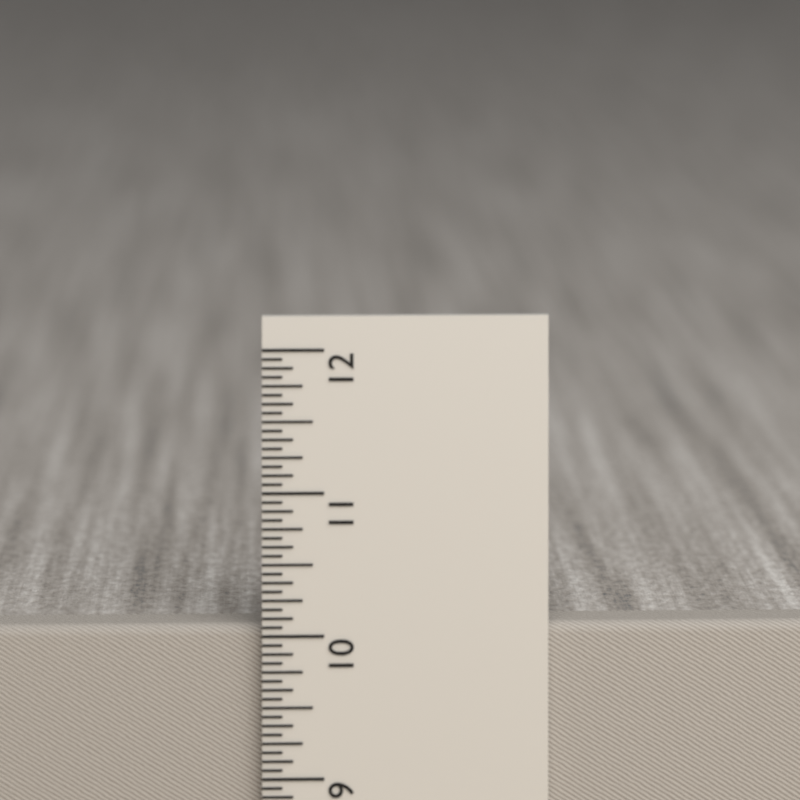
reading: 10.0625 in
